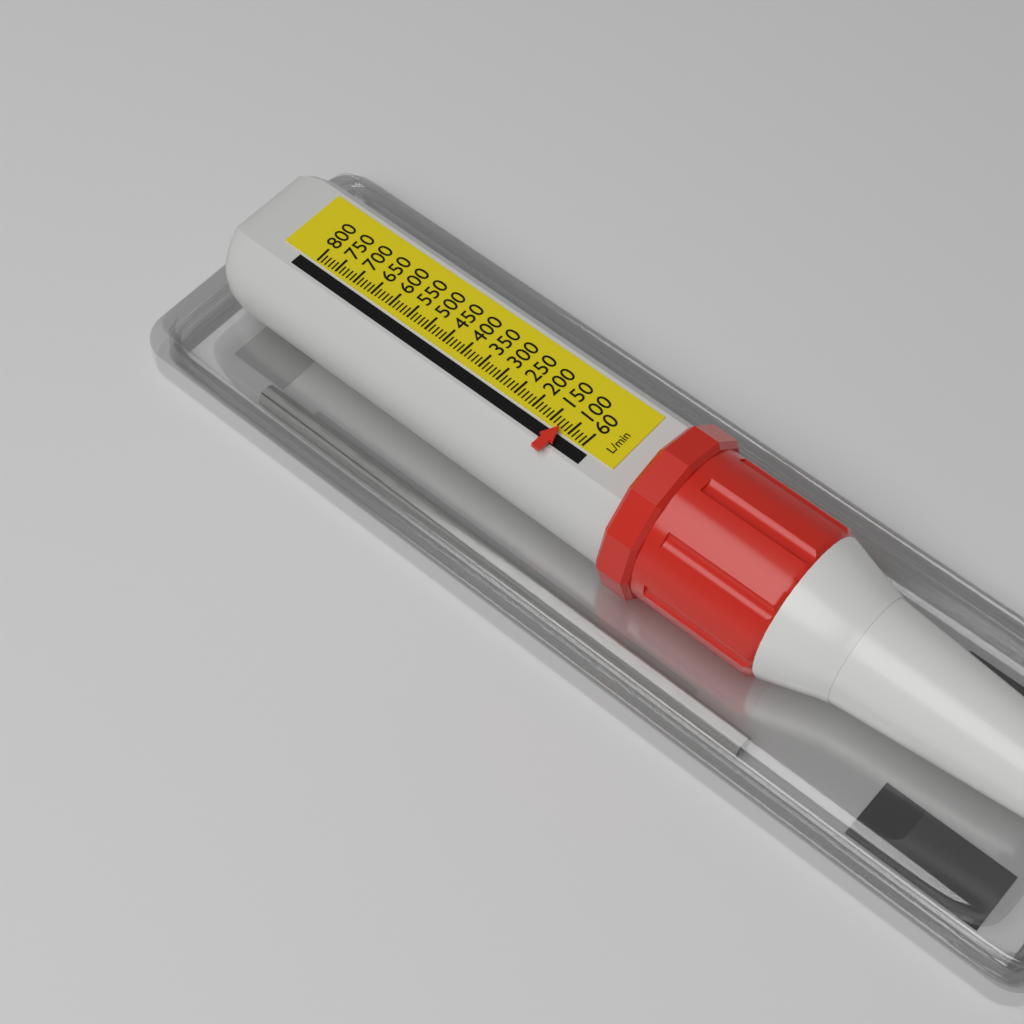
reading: 120 L/min
